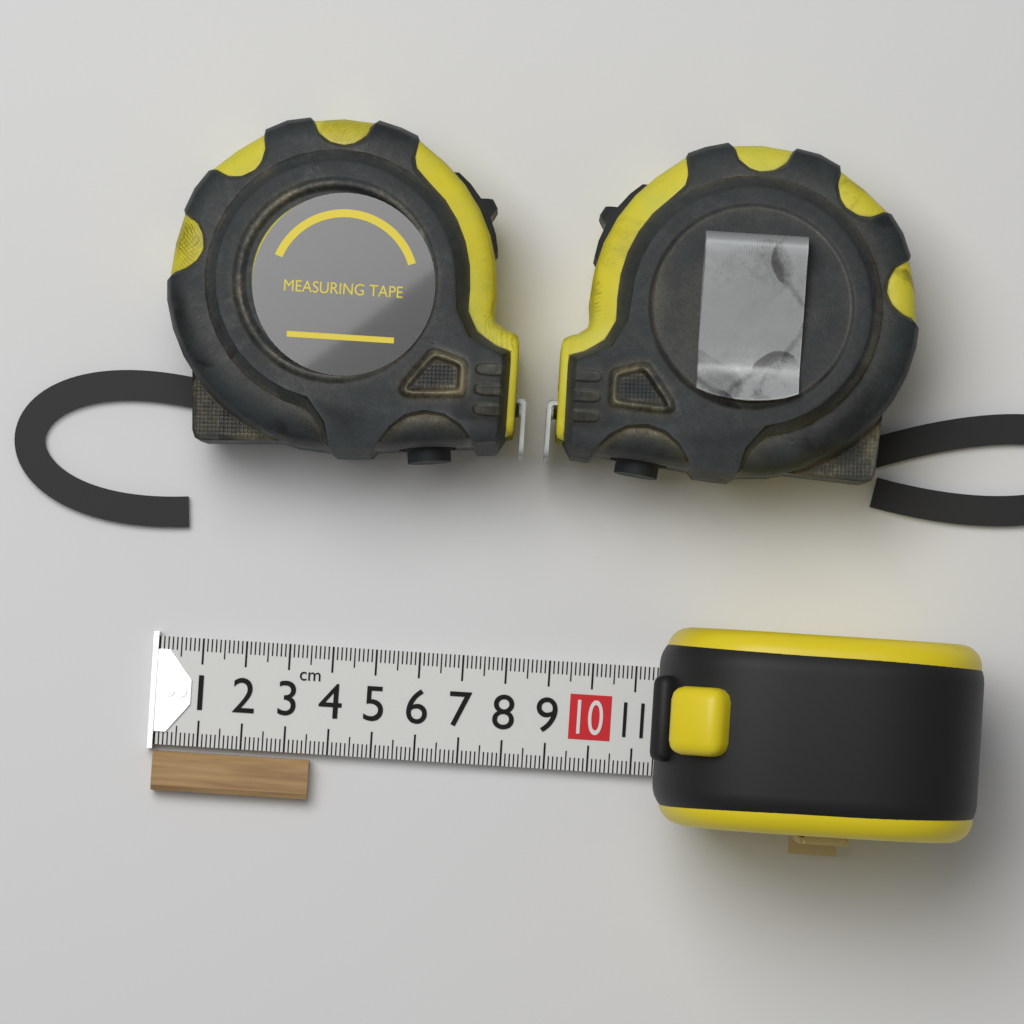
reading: 3.6 cm
